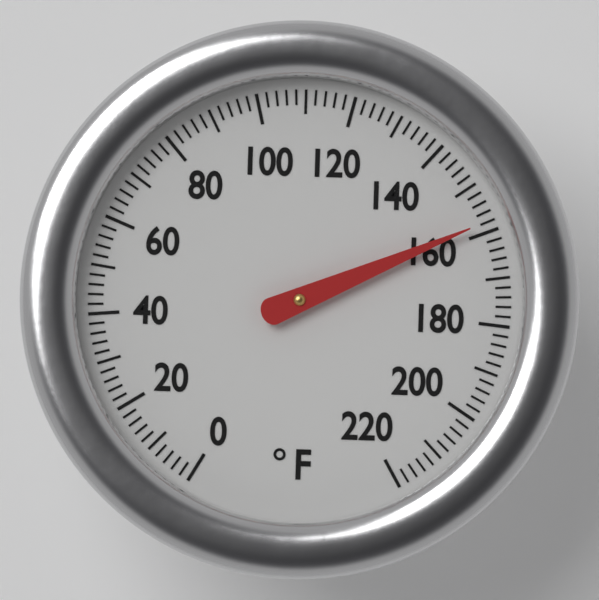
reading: 158 °F
